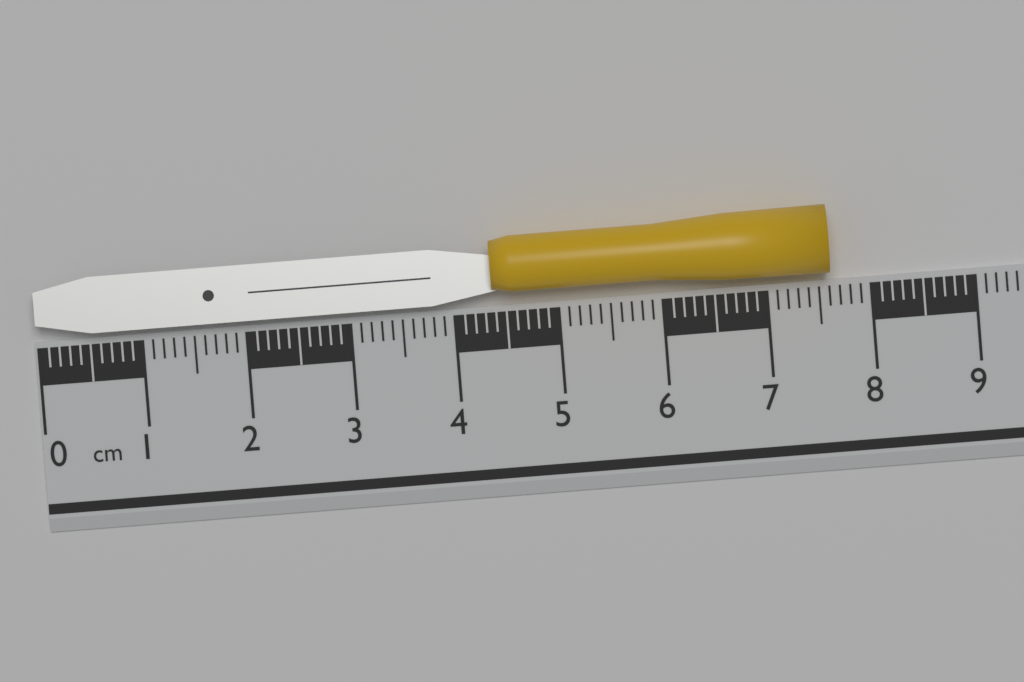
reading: 7.6 cm
